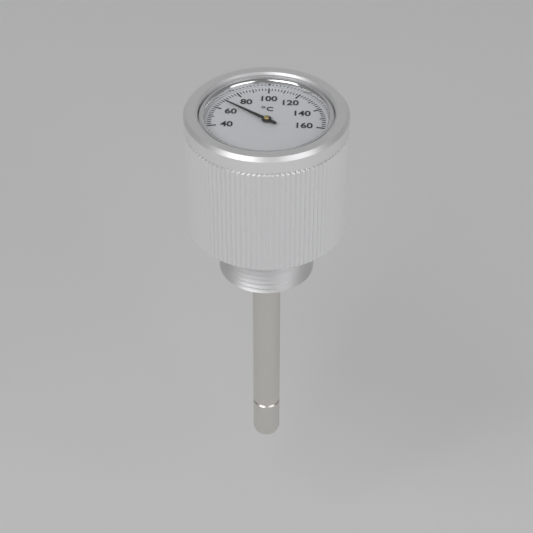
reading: 68 °C
